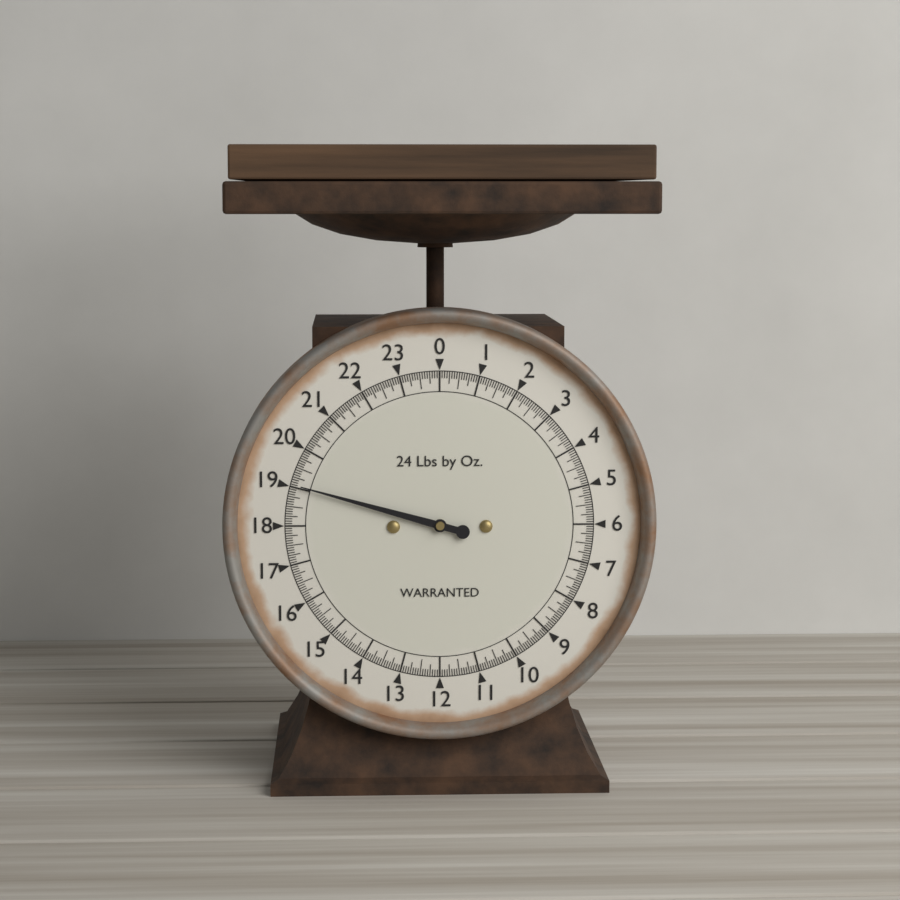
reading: 19.0625 lb
